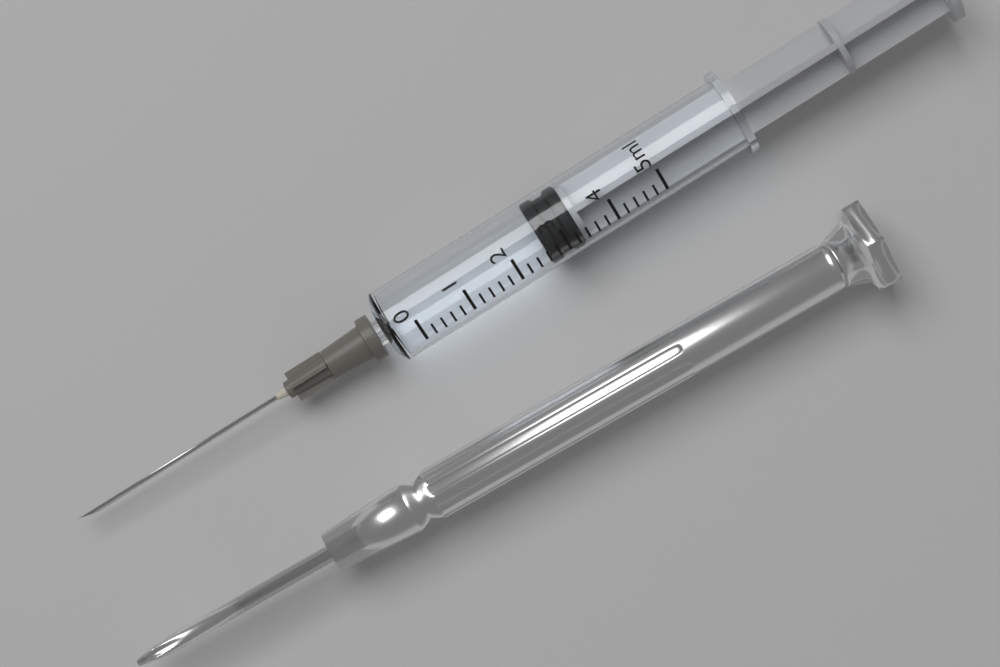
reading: 2.6 ml
